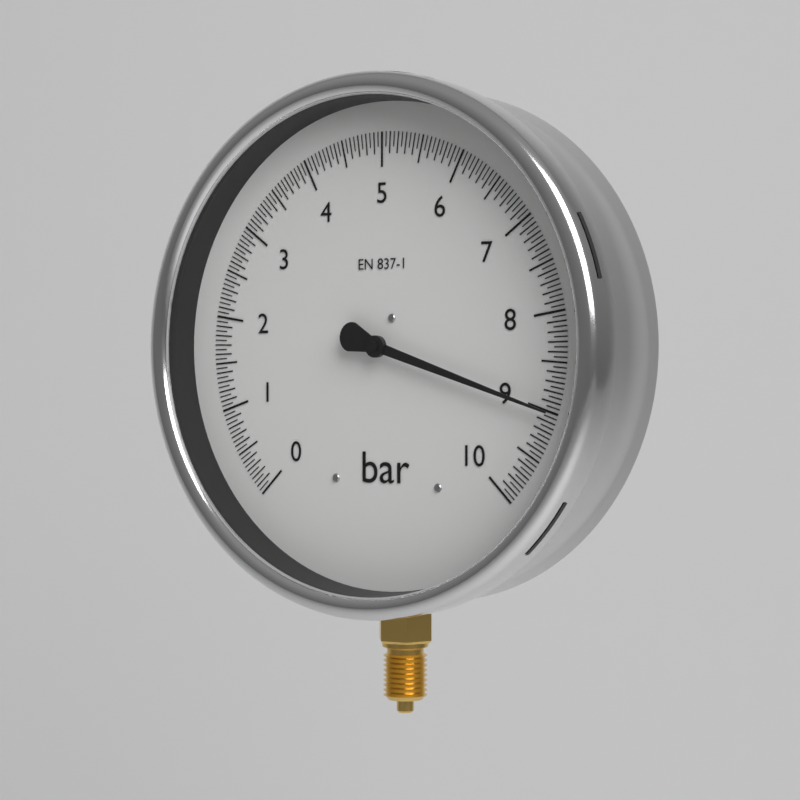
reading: 9.00 bar
